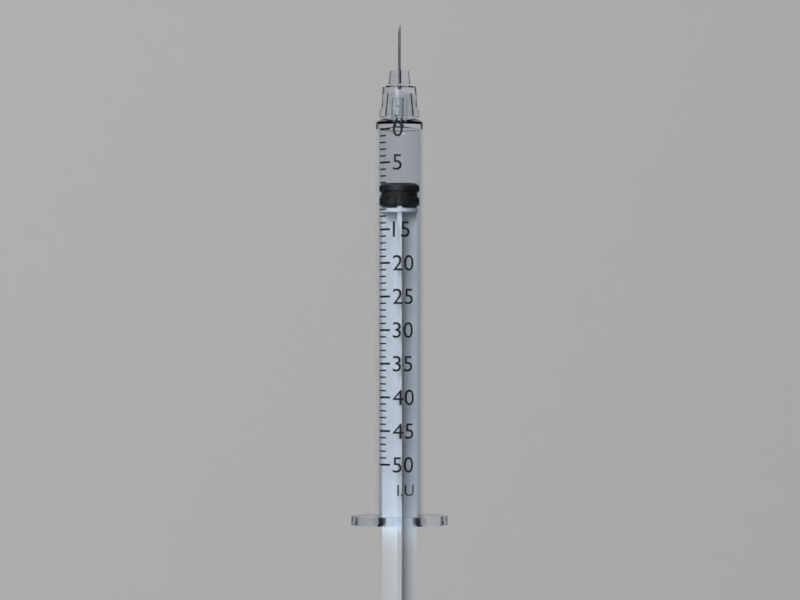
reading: 8 I.U.
